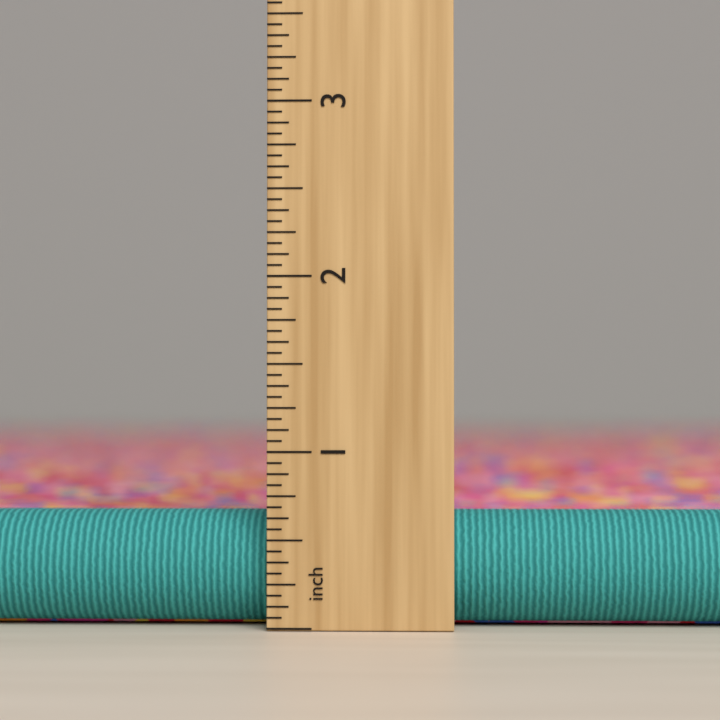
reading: 0.8125 inch
